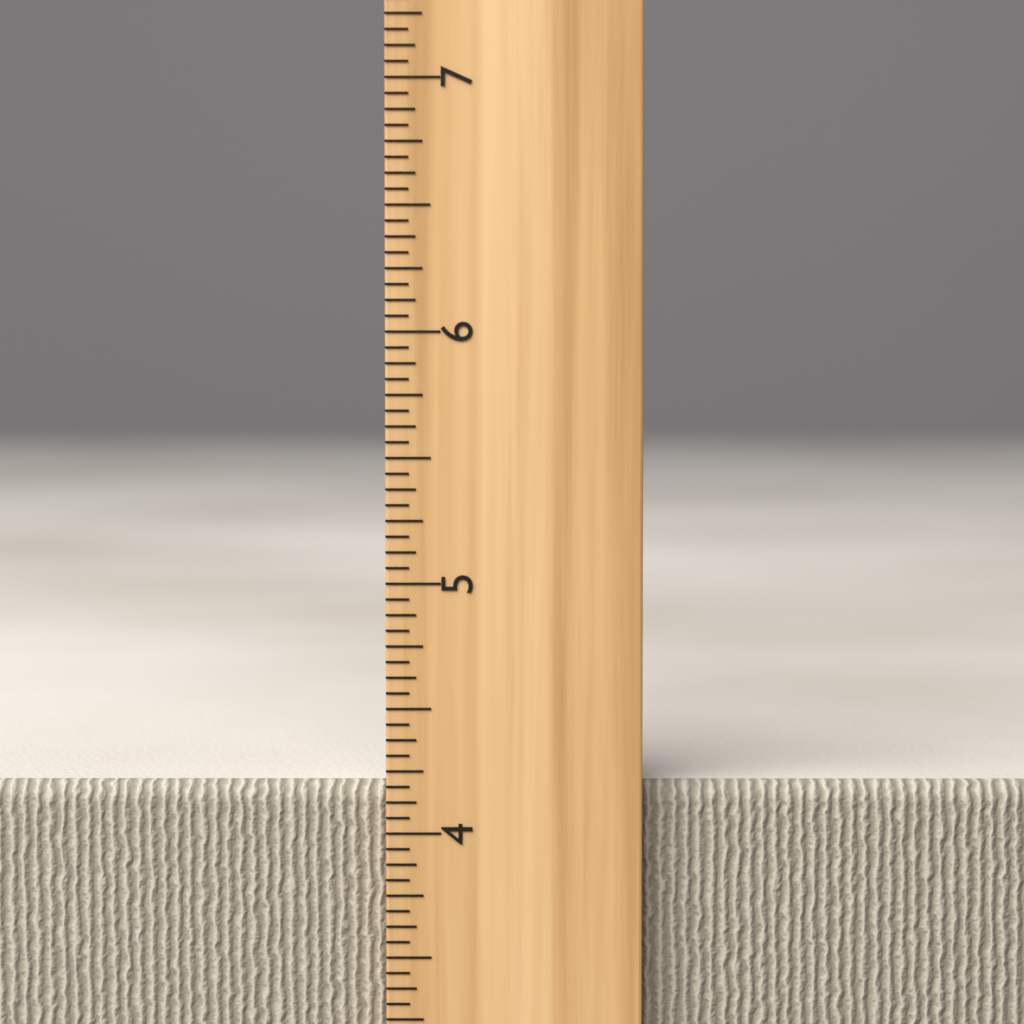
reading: 4.1875 inch
